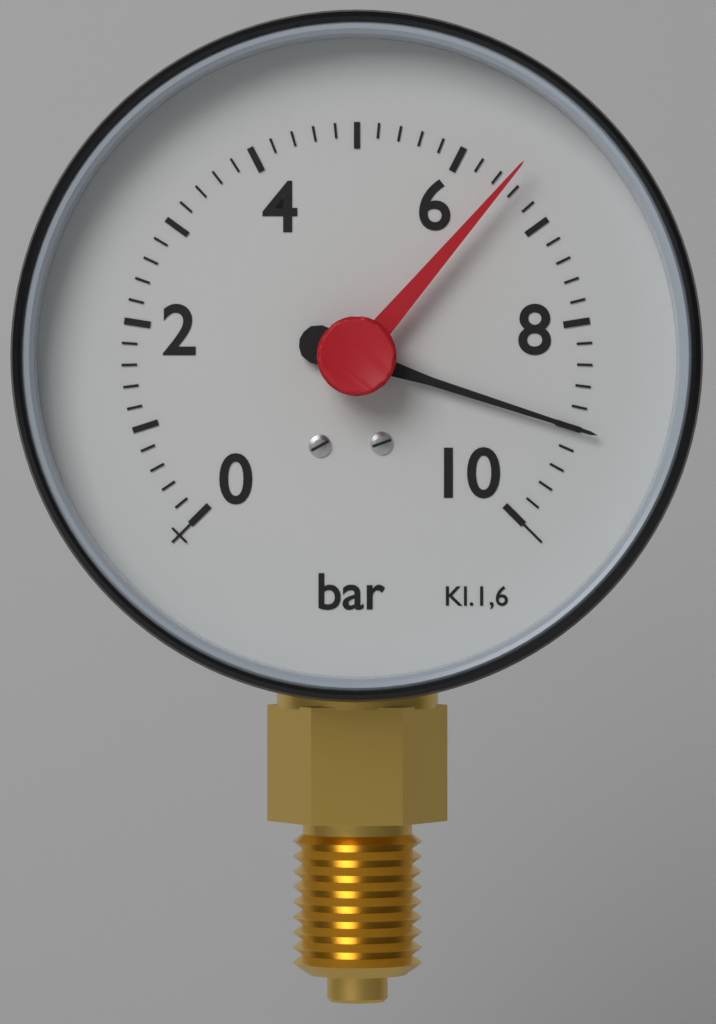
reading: 9.0 bar
